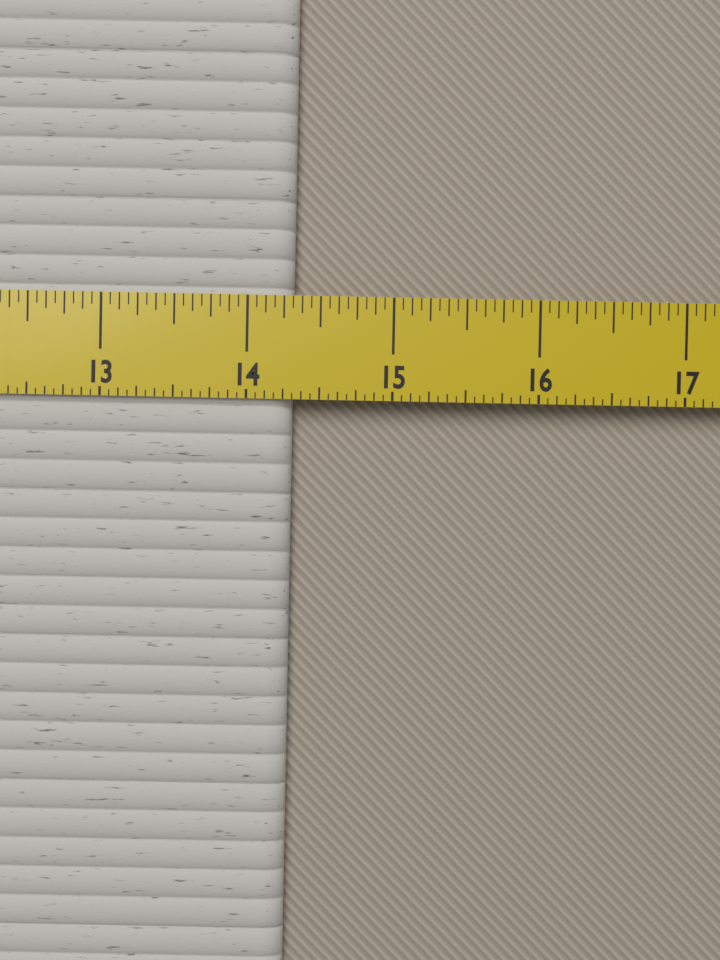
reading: 14.3125 in
